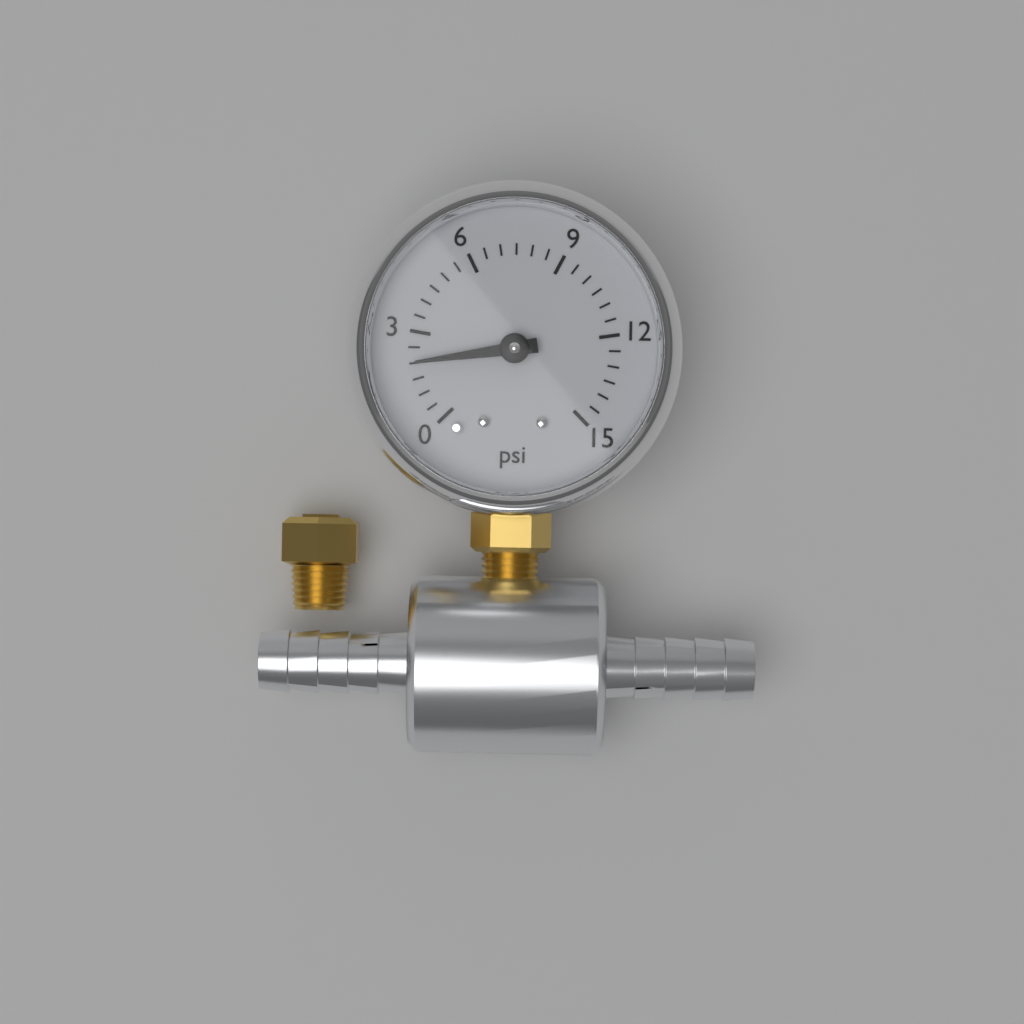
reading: 2.0 psi
